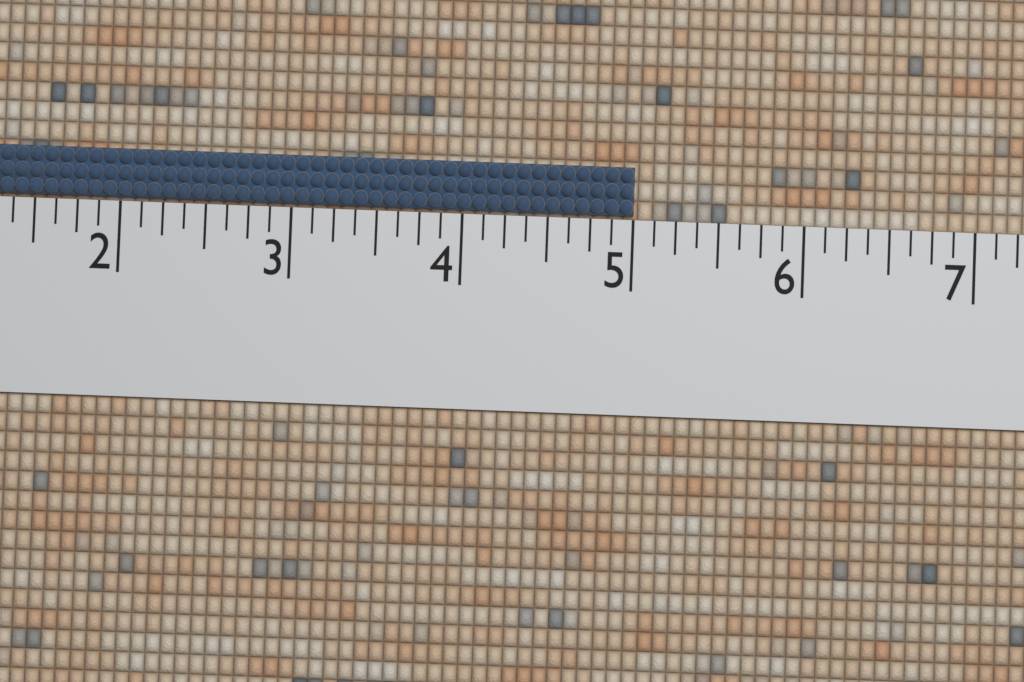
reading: 5.000 (no unit)
